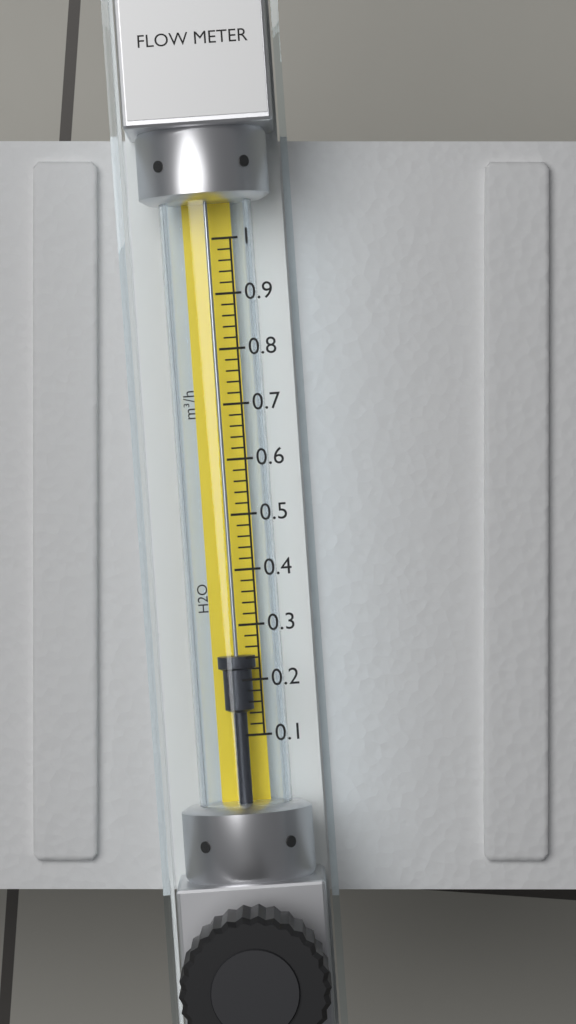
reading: 0.24 m³/h
